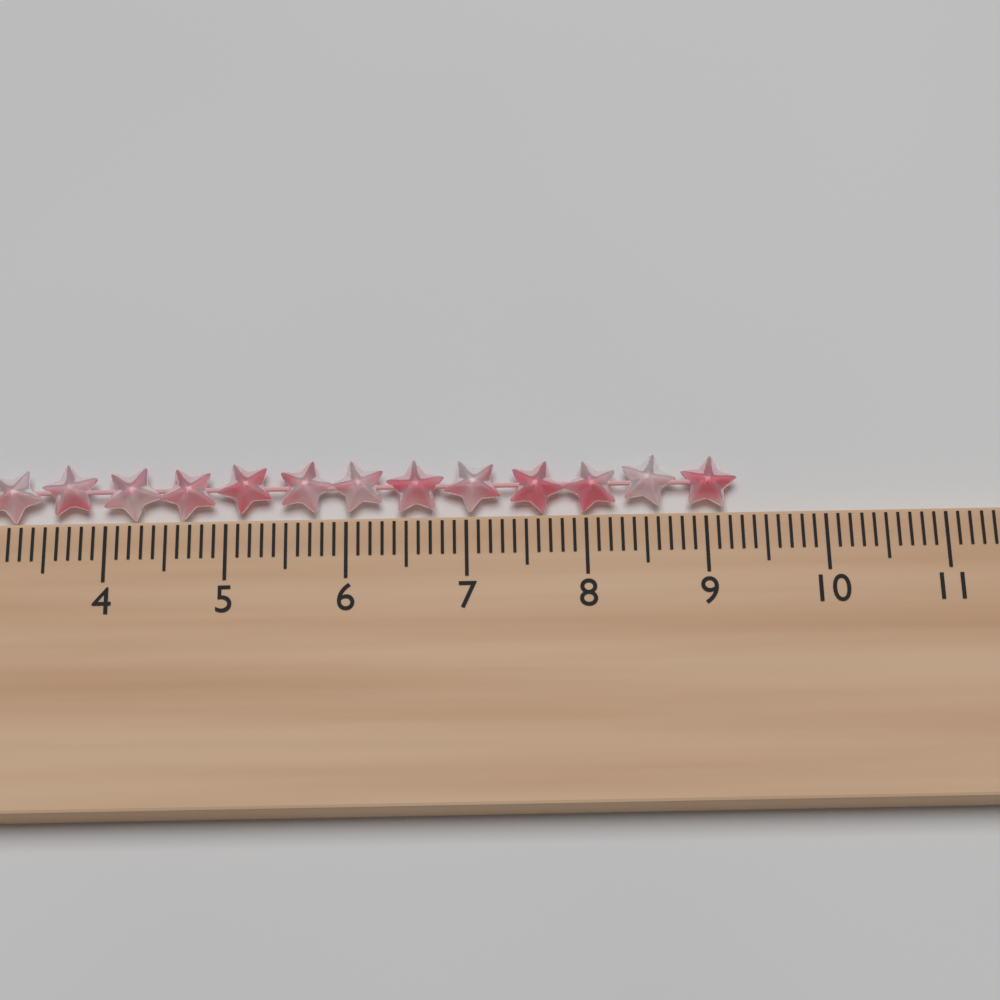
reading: 9.3 cm
